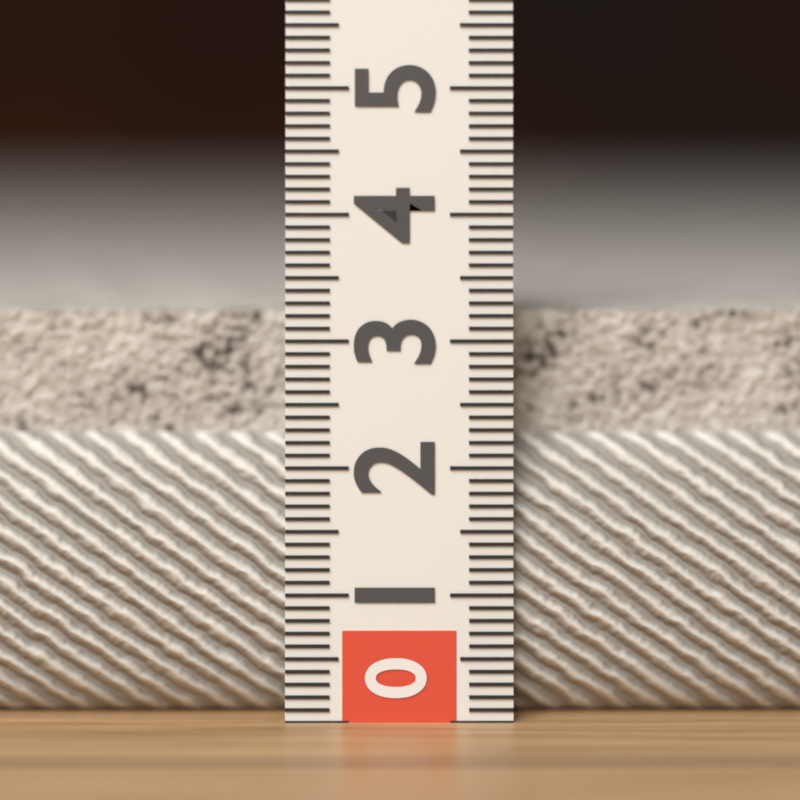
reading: 3.3 (no unit)
